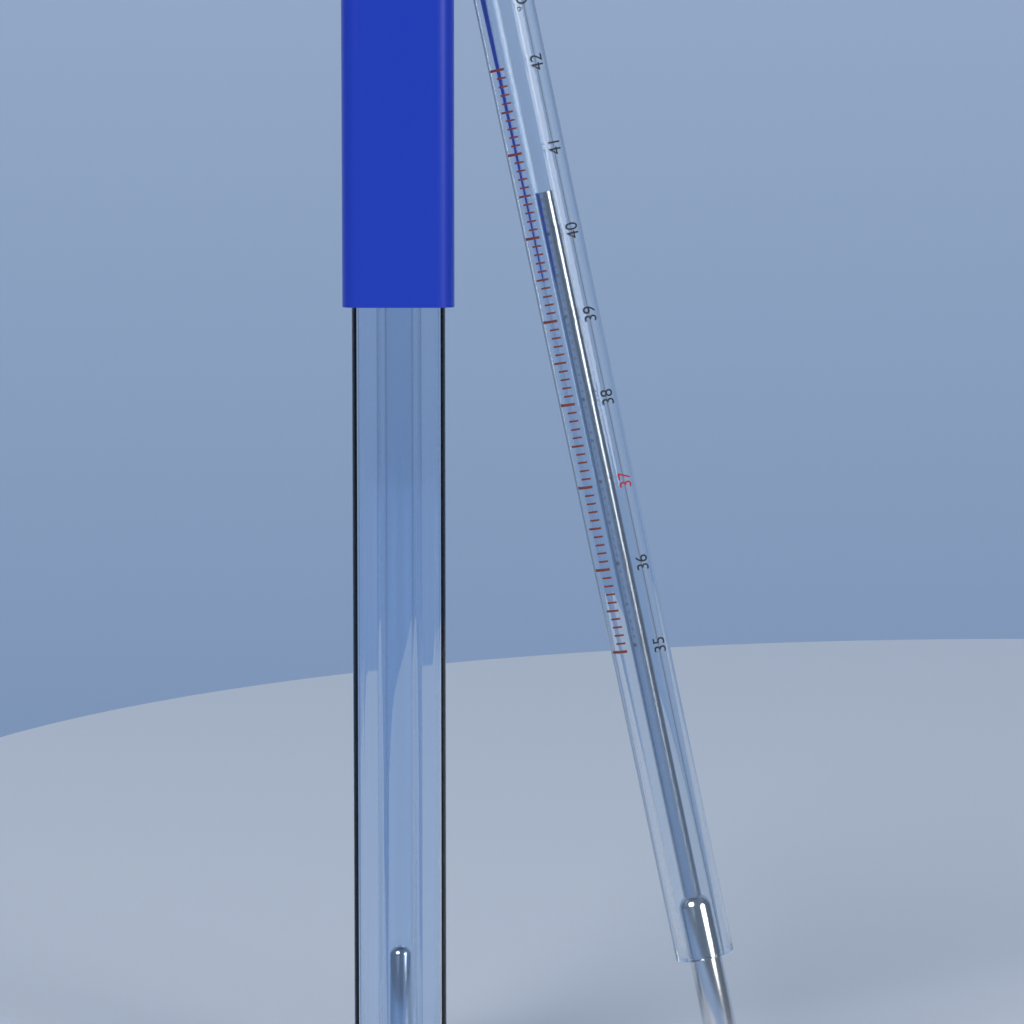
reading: 40.5 °C
